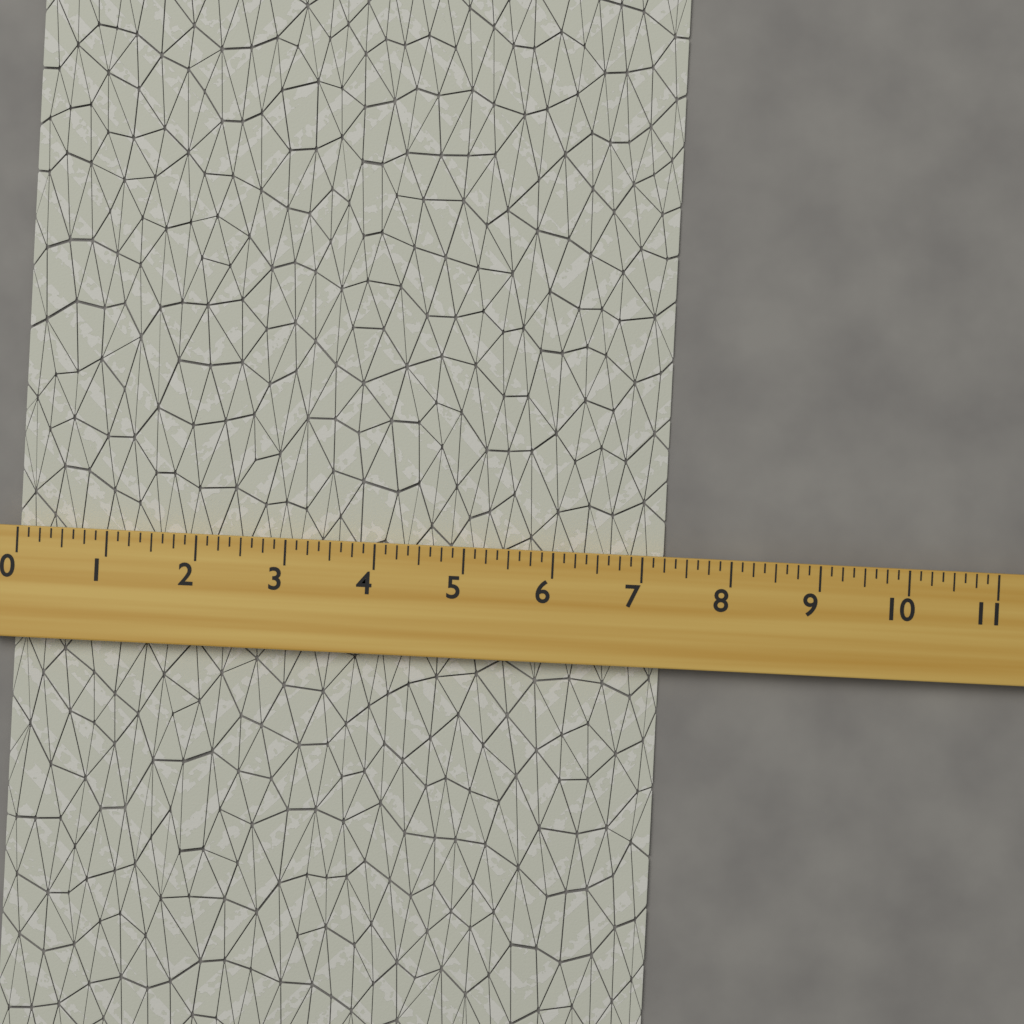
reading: 7.250 (no unit)
